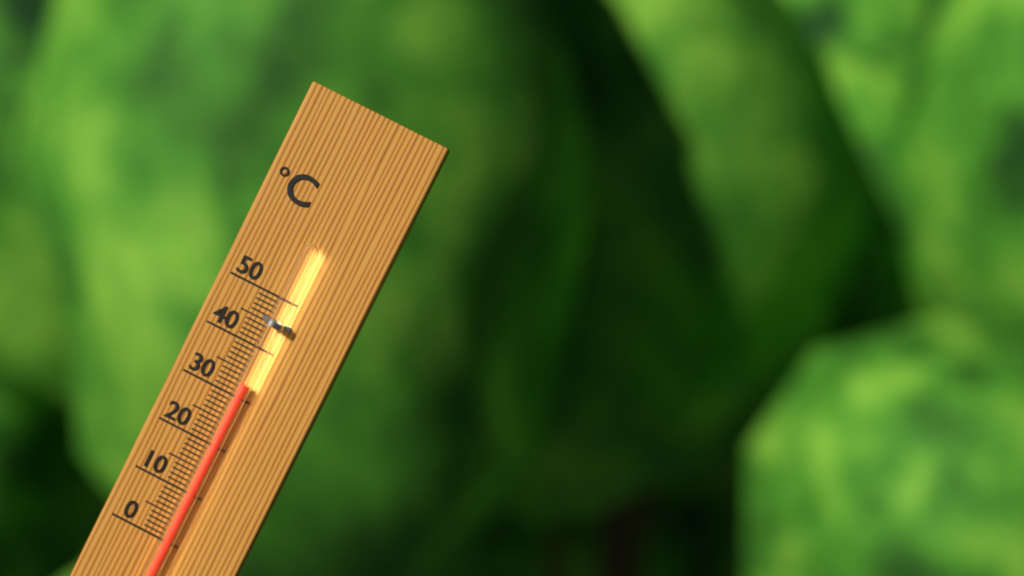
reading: 33 °C
